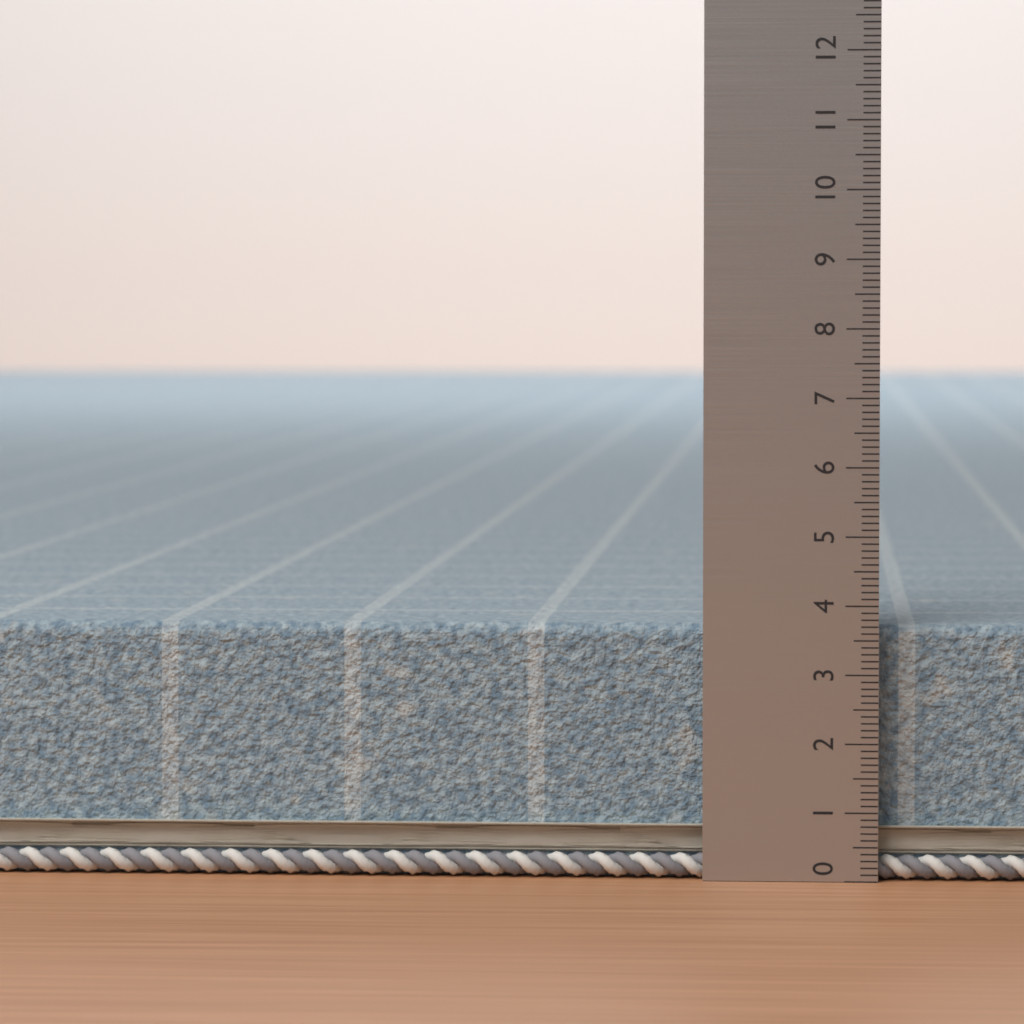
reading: 3.7 (no unit)
